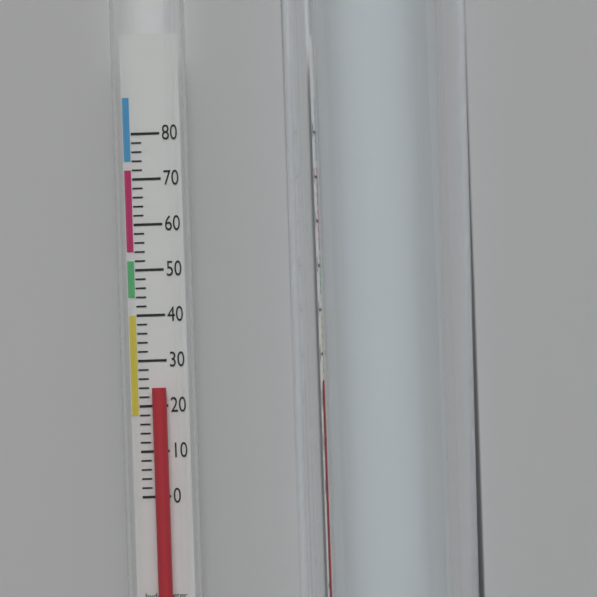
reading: 24 (no unit)
